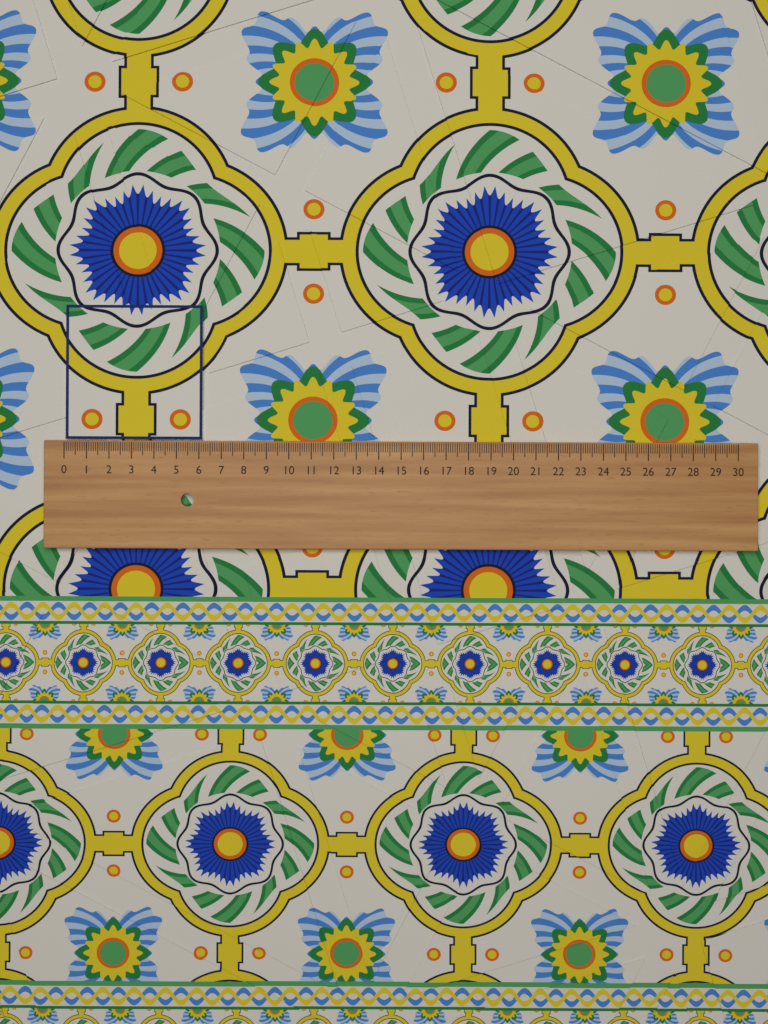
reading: 6.1 (no unit)
